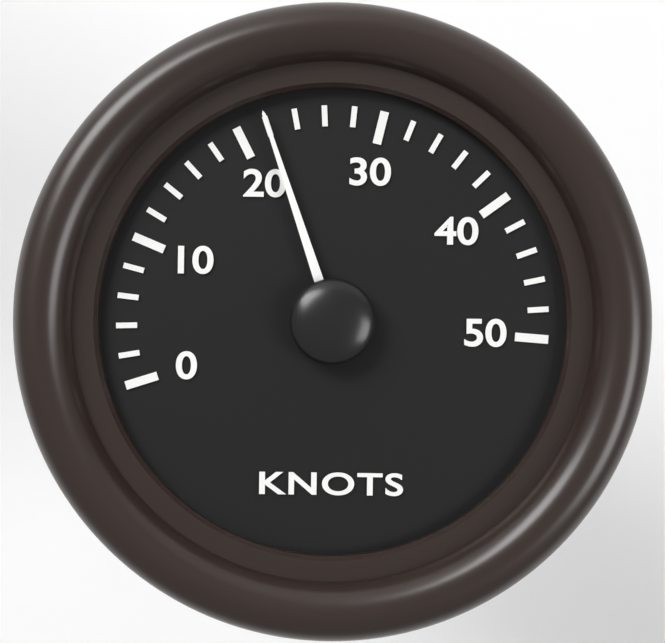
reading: 22 knots
